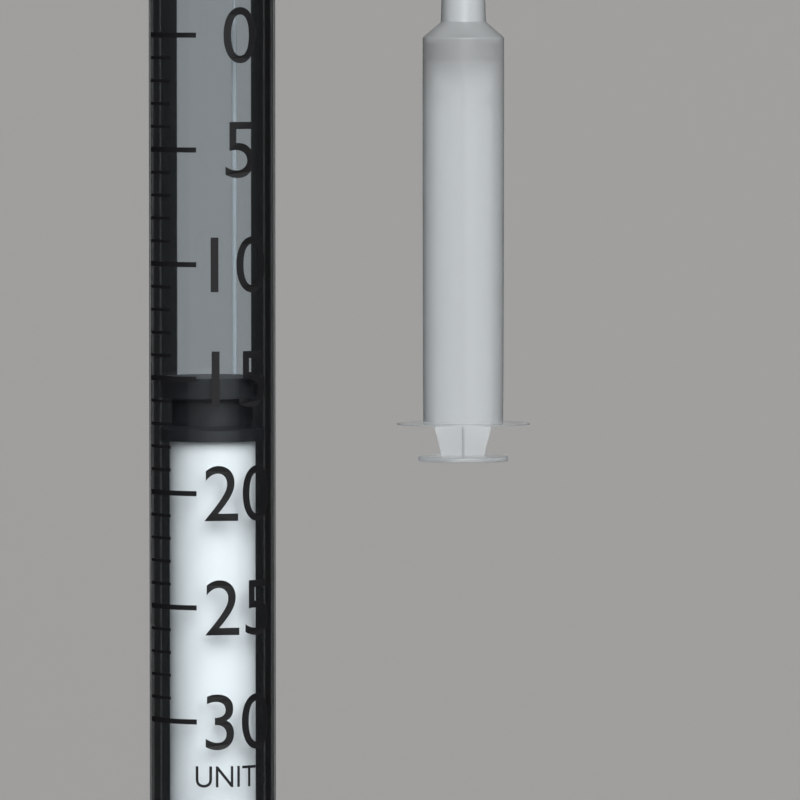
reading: 15 units
